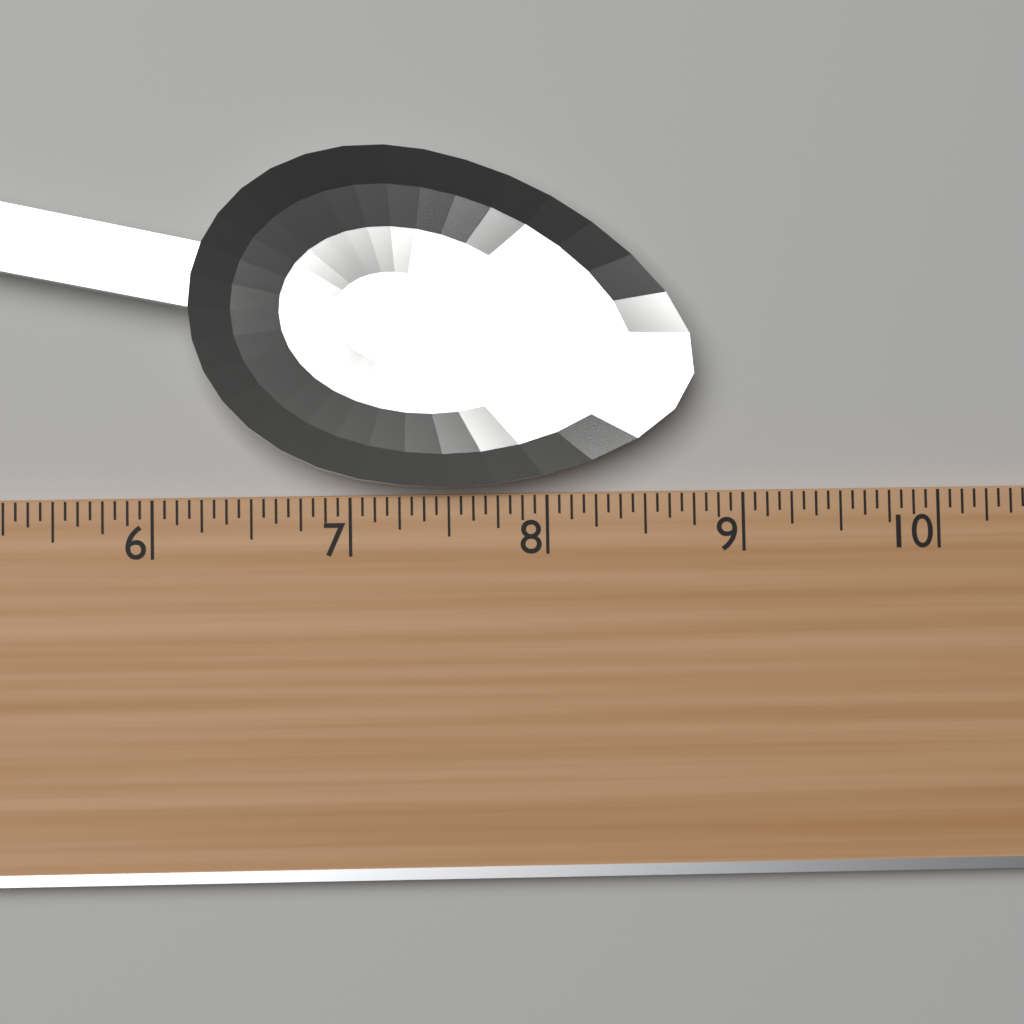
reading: 8.7500 (no unit)
